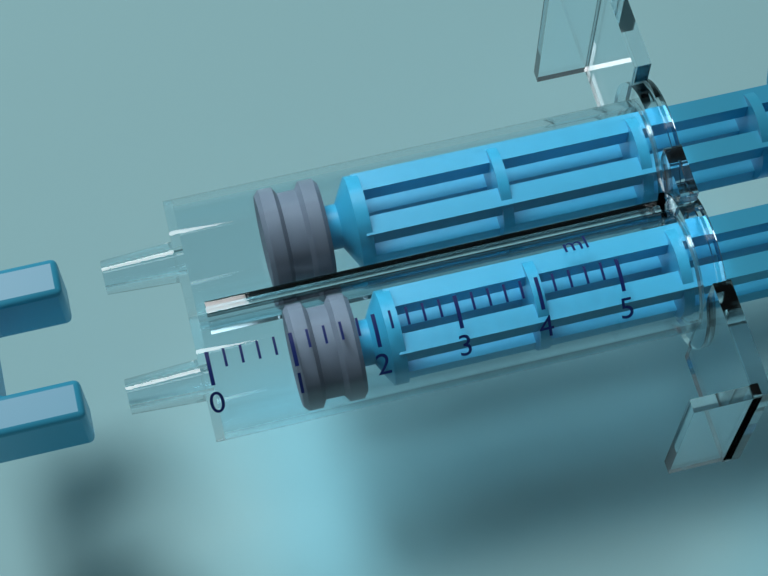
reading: 1.0 ml
